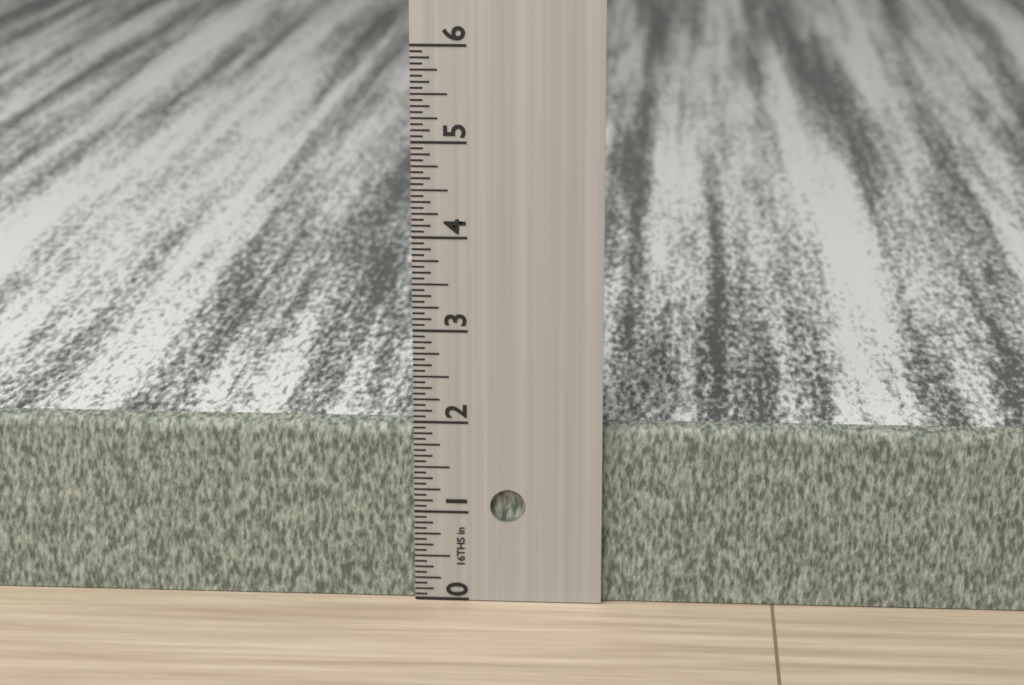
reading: 1.9375 in
